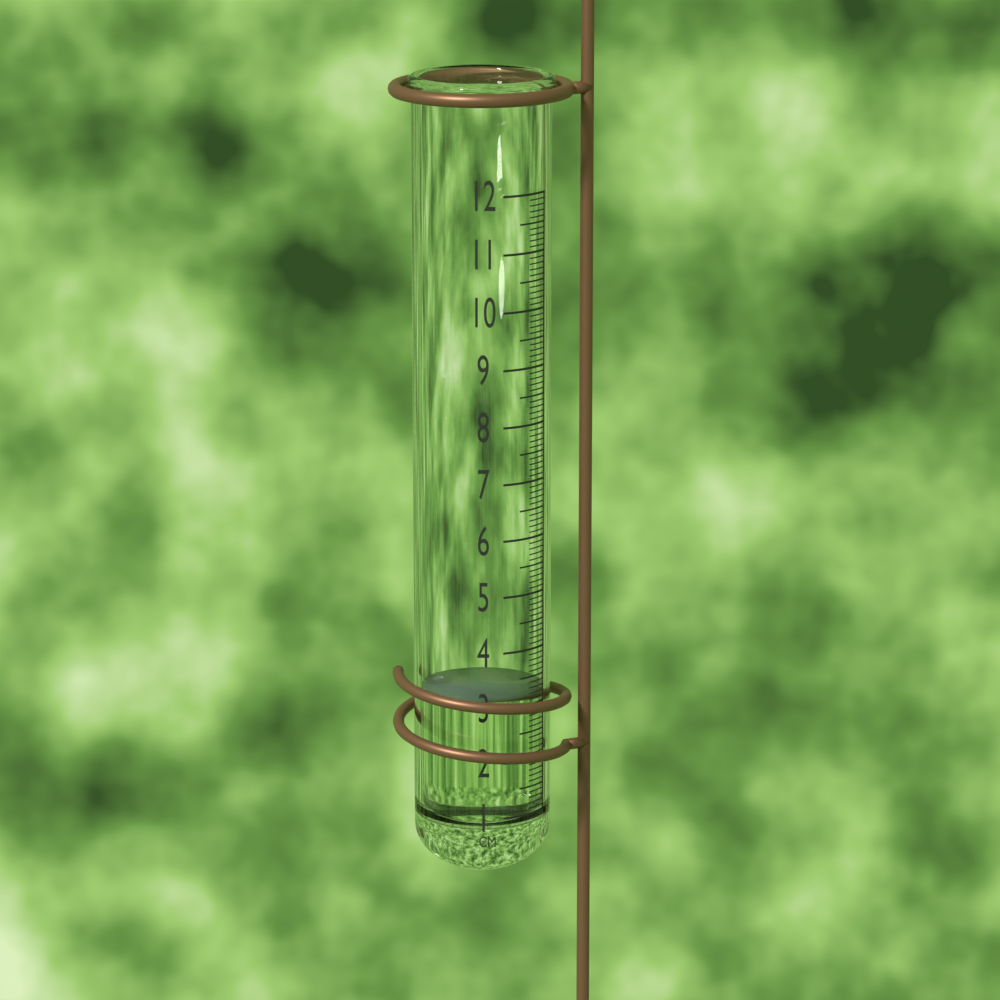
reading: 3.2 cm
